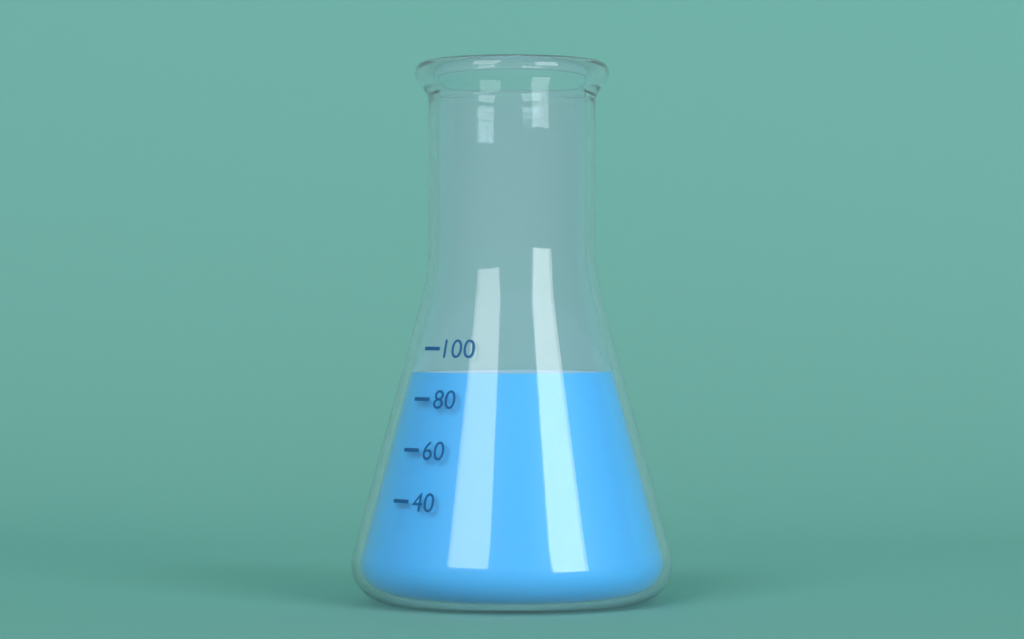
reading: 90 (no unit)
